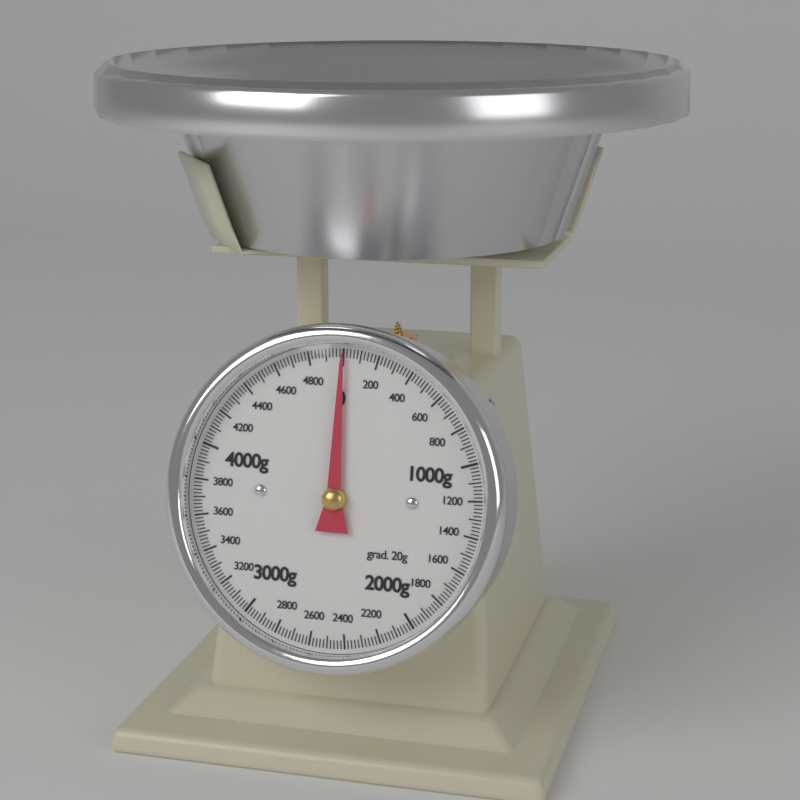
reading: 0 g
